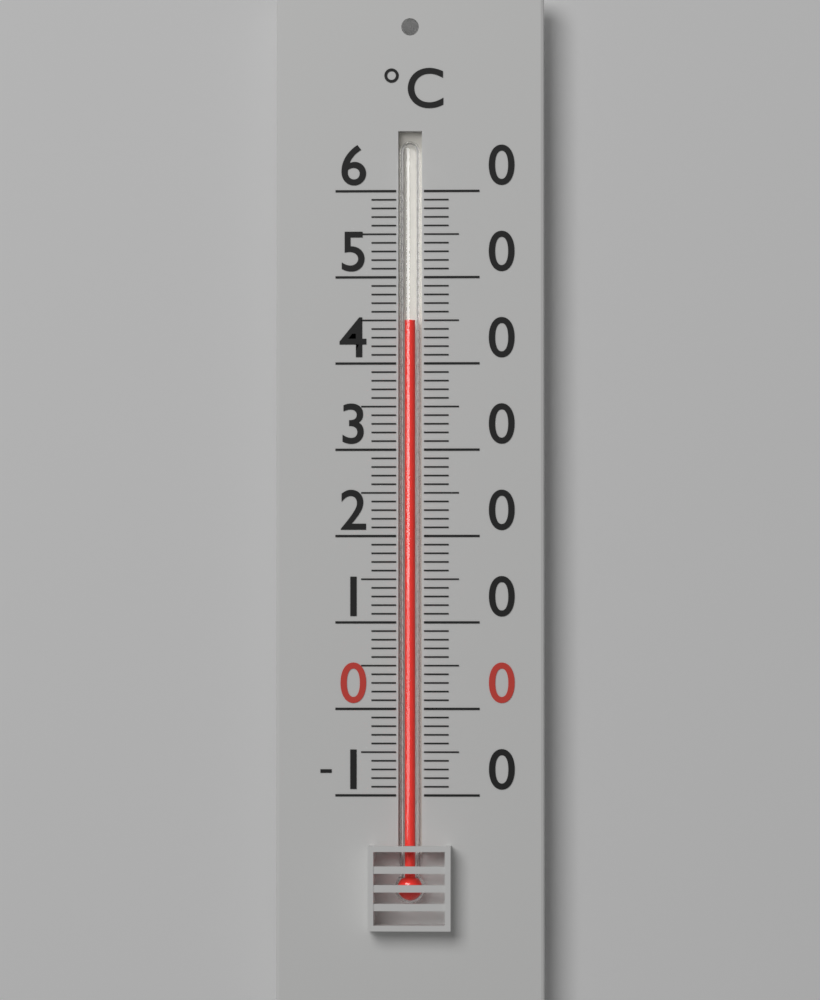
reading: 45 °C
